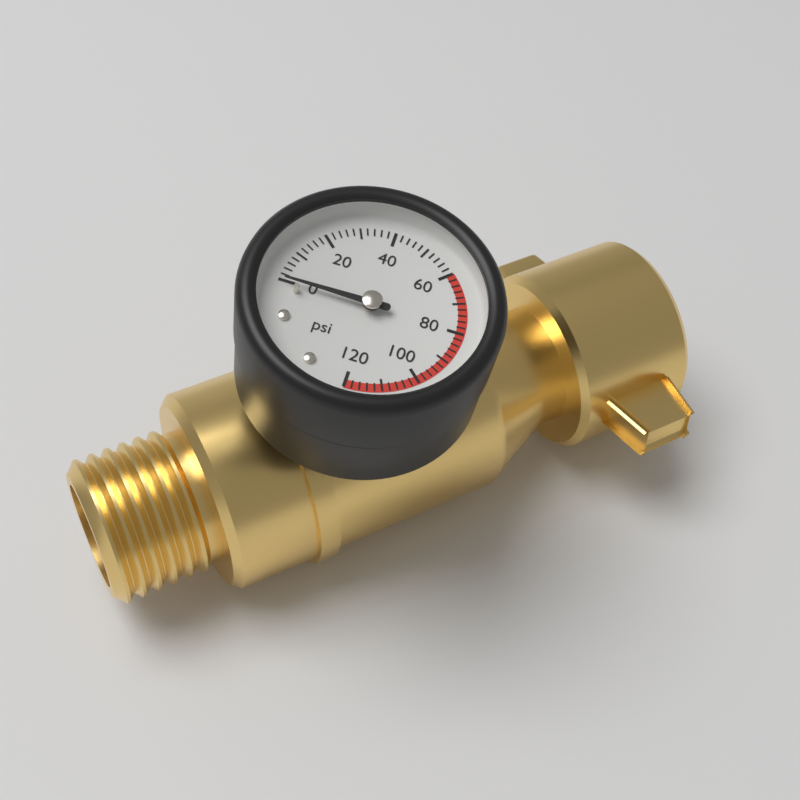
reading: 0 psi
